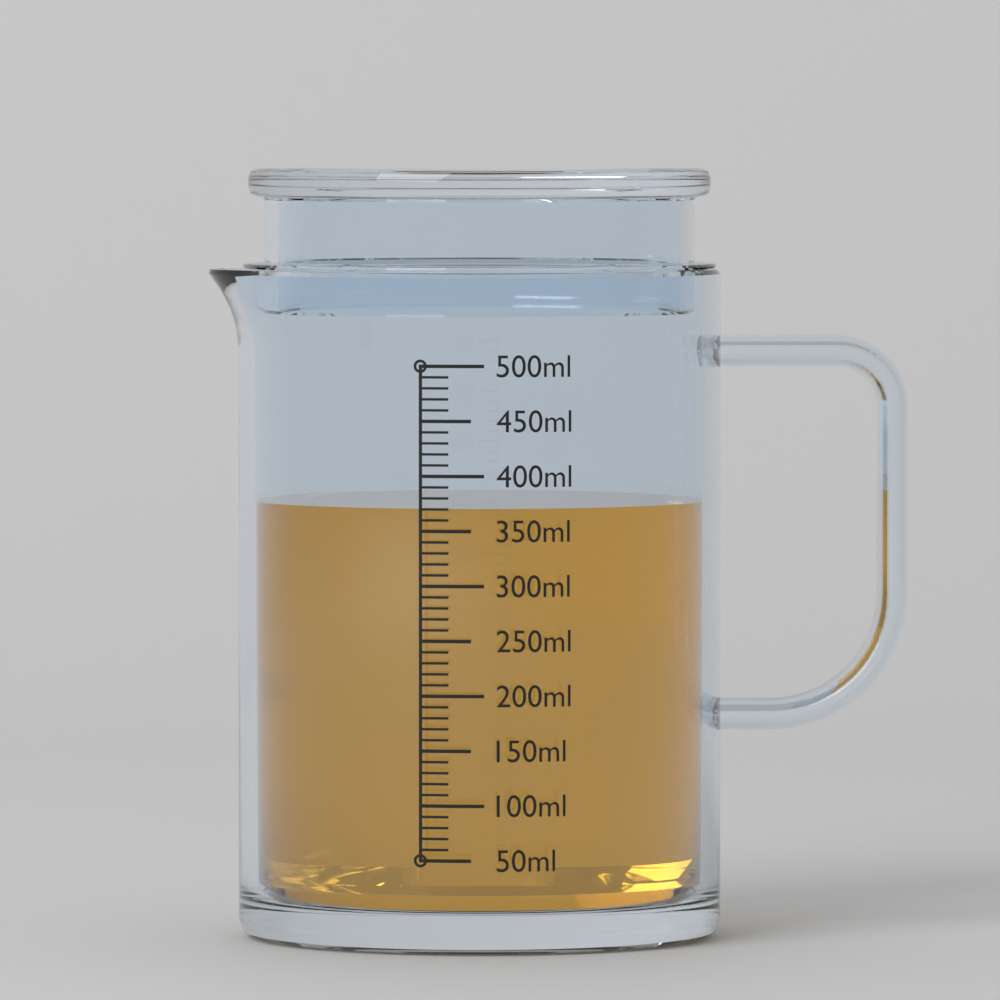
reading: 370 ml
